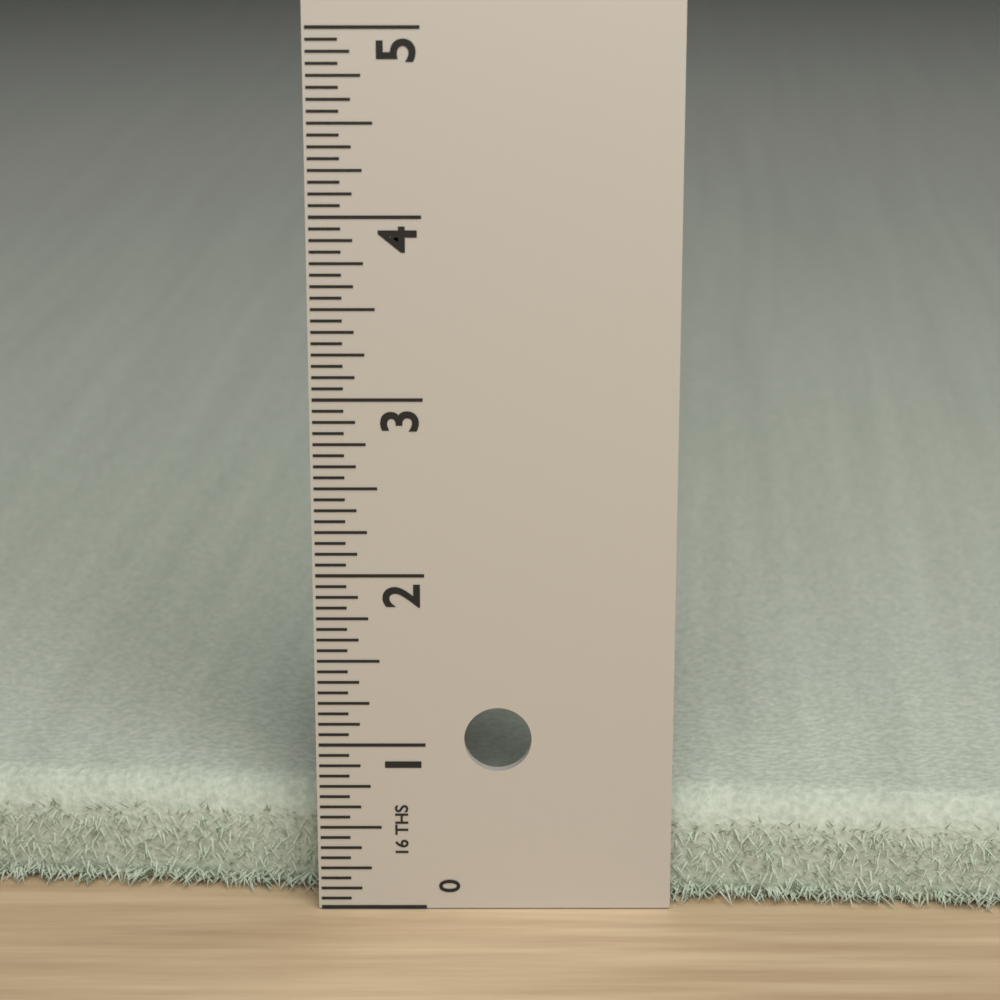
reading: 0.6250 in
